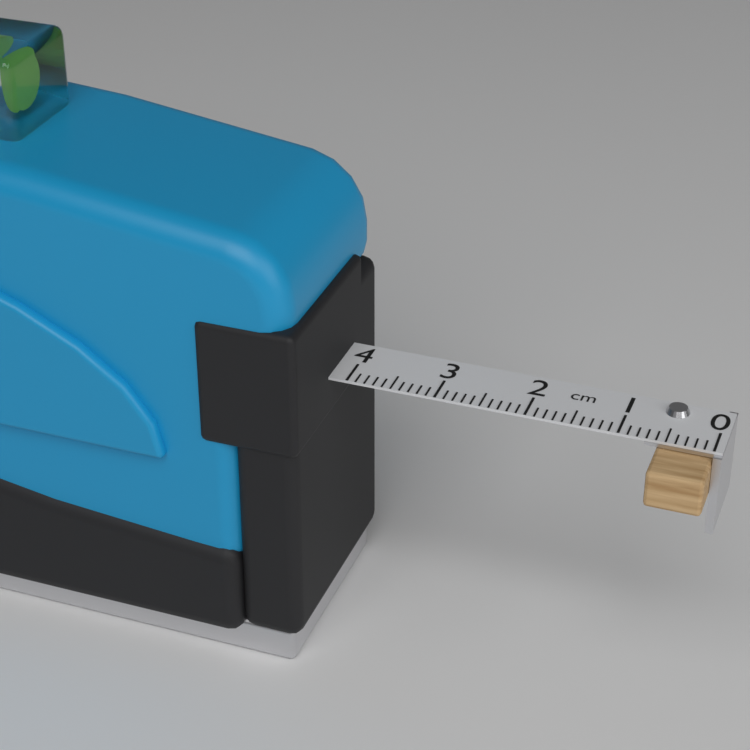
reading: 0.6 cm
